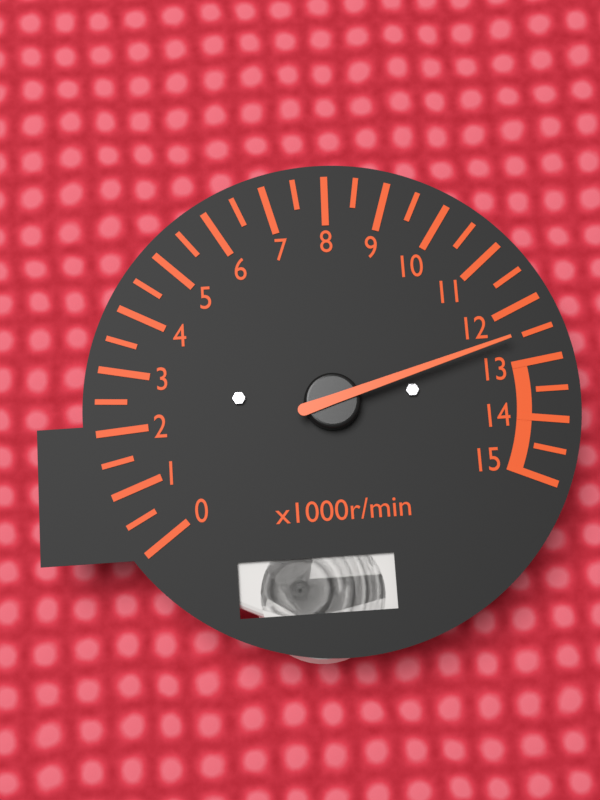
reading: 12.5 x1000r/min
